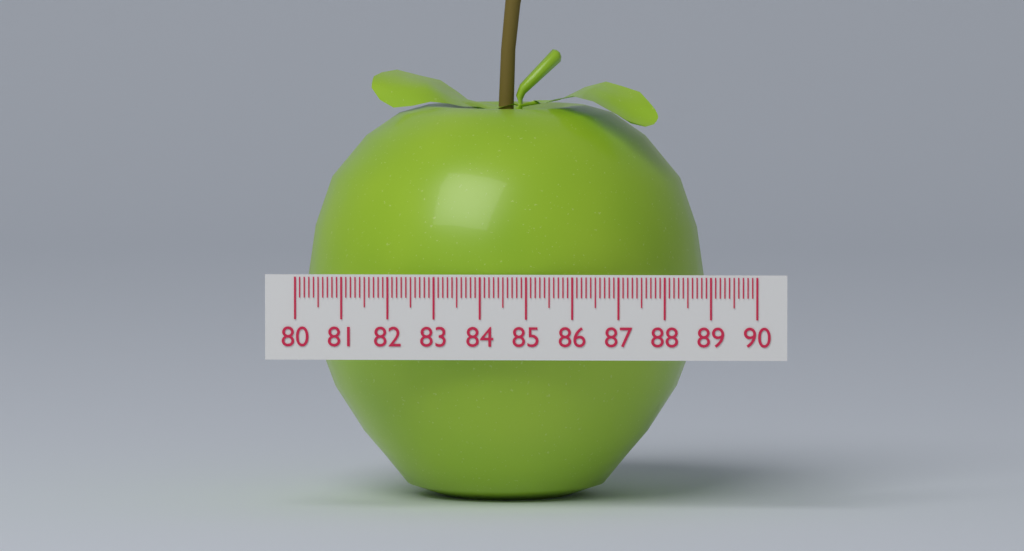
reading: 88.8 (no unit)
